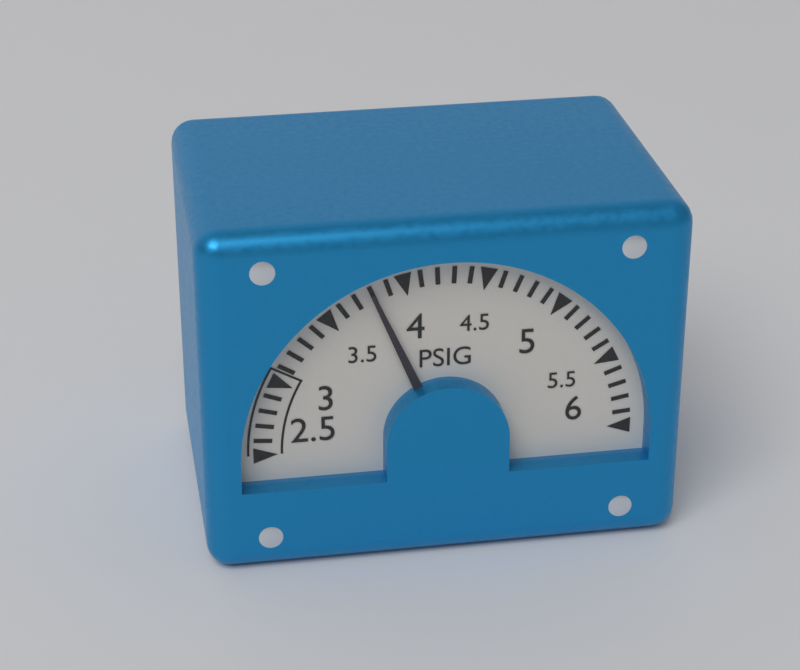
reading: 3.8 PSIG
